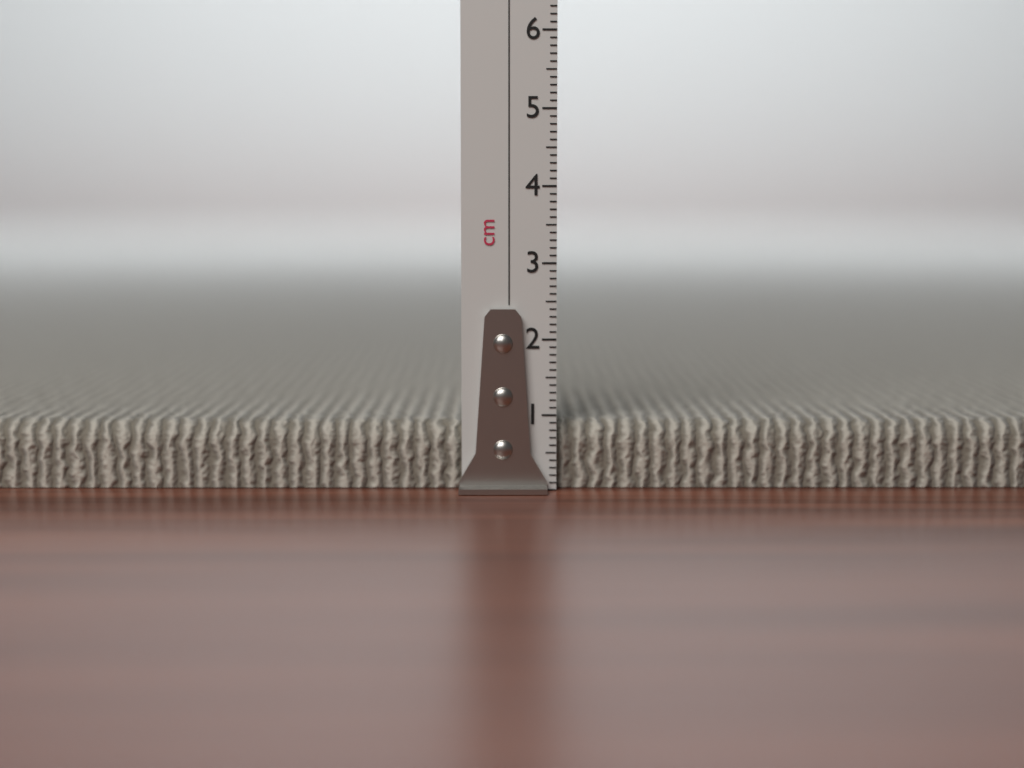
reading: 0.9 cm
